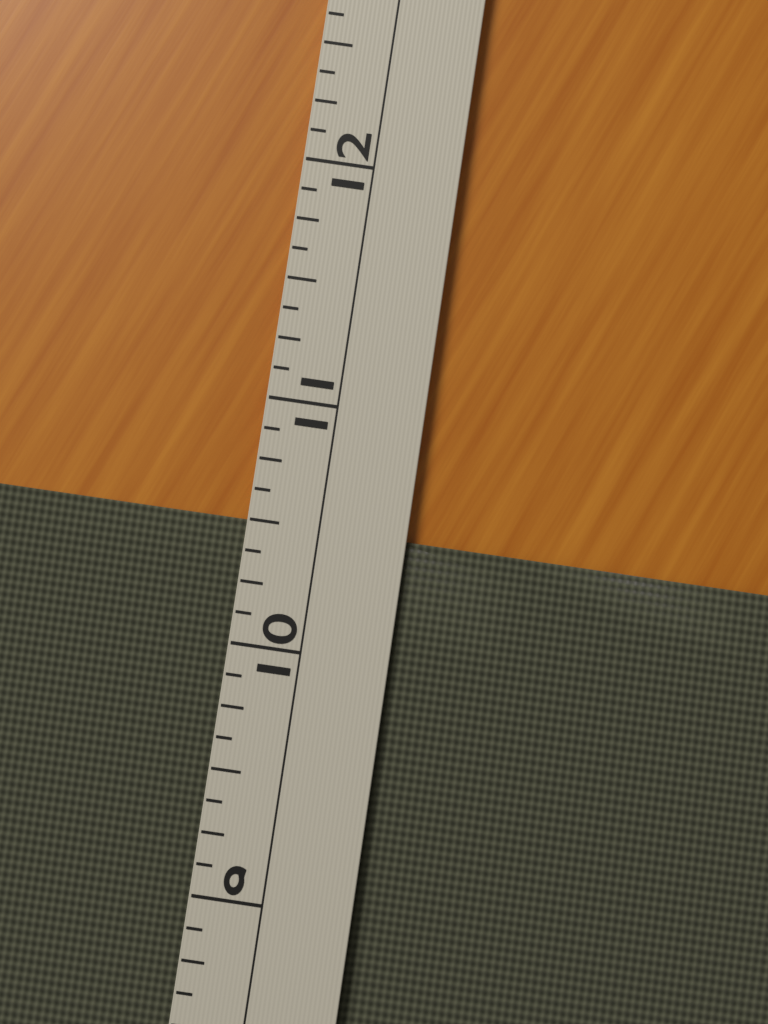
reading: 10.500 (no unit)
